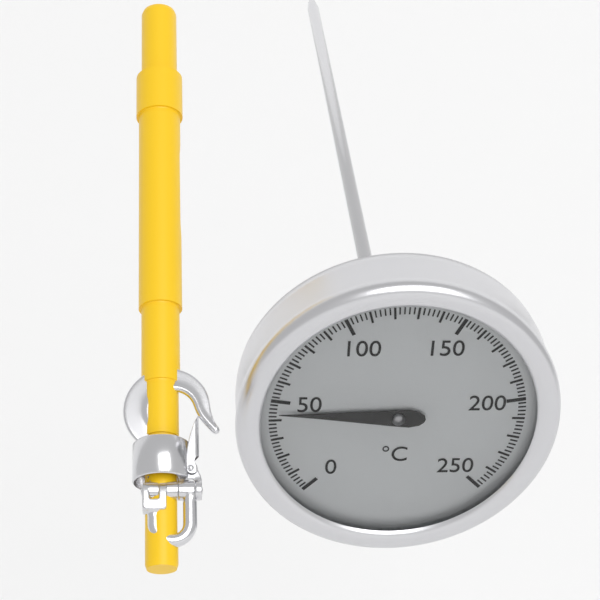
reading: 44 °C
